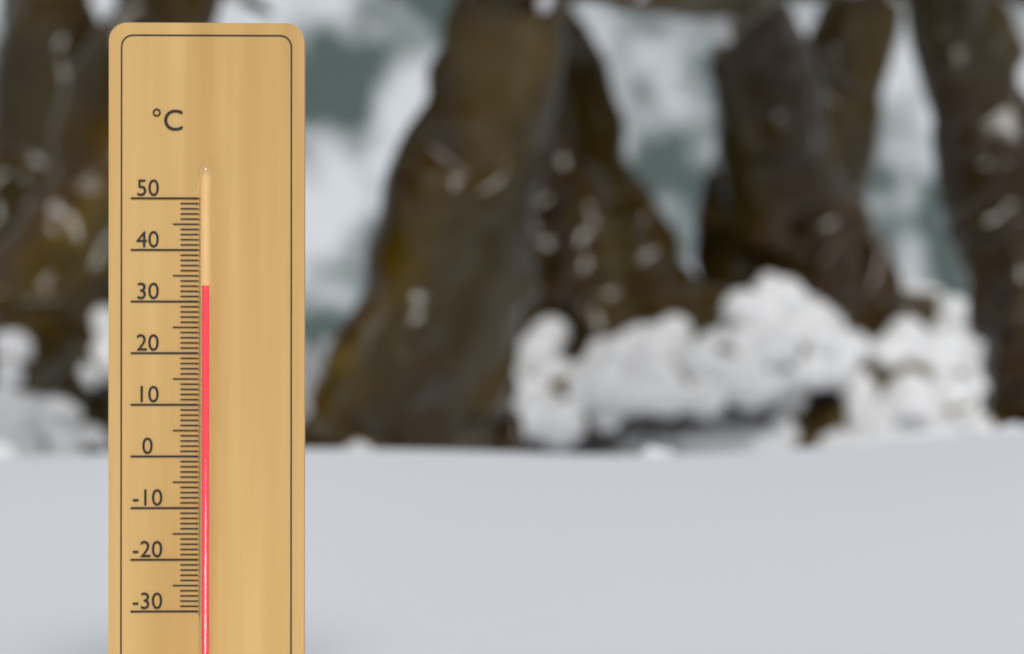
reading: 33 °C
